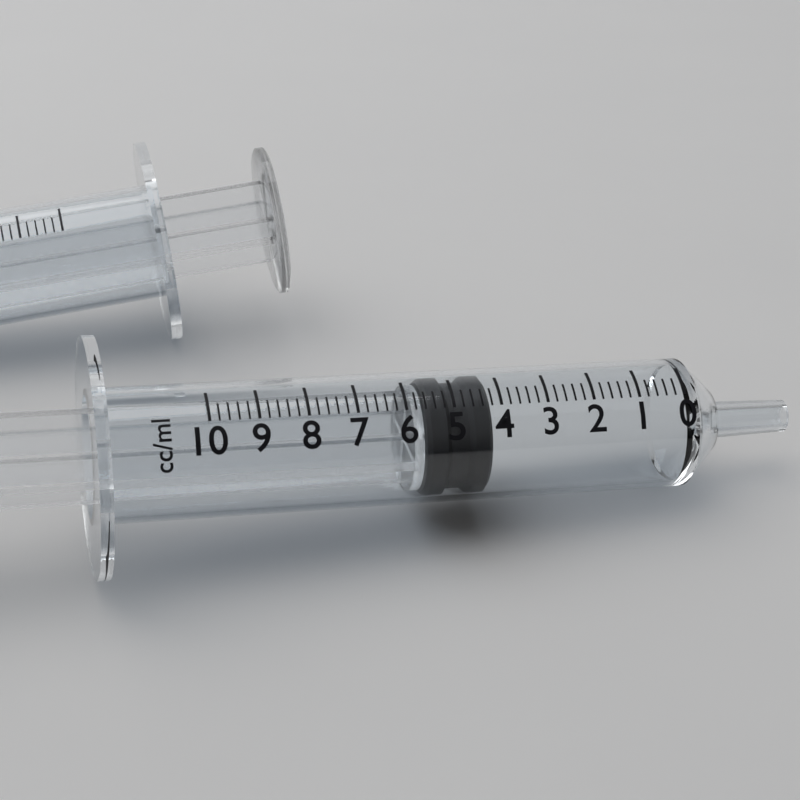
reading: 4.2 ml
